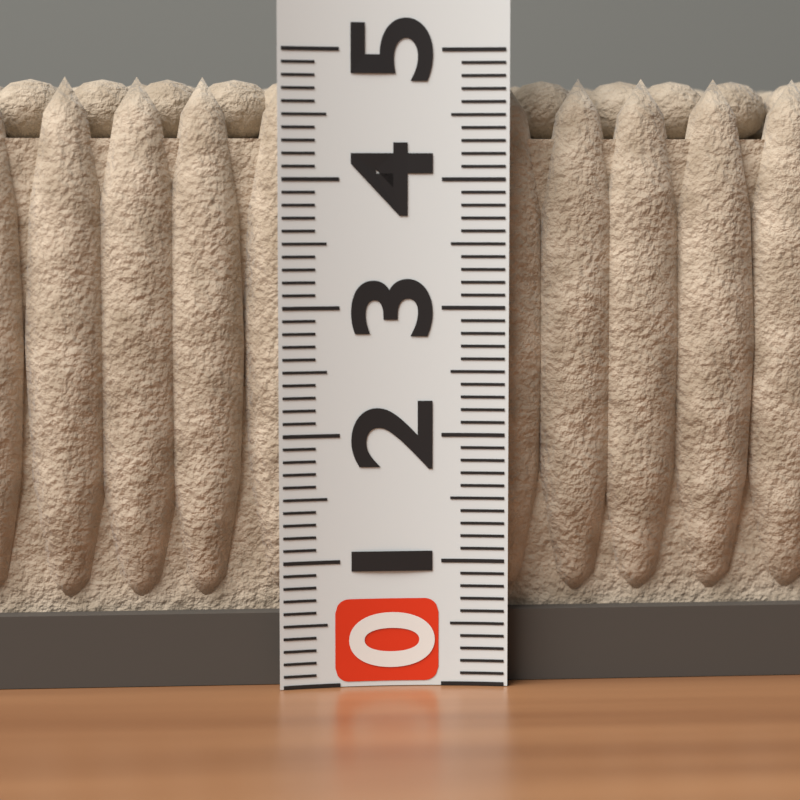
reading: 4.8 (no unit)
